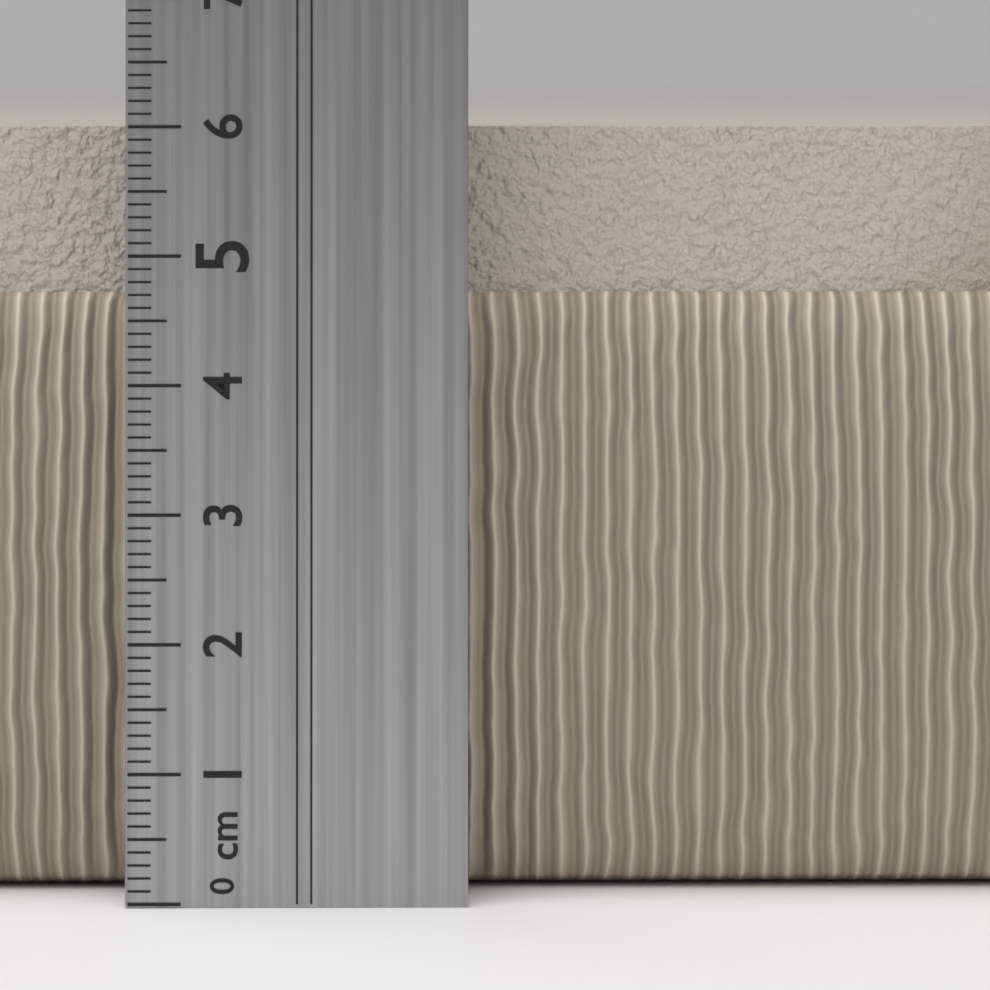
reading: 6.0 cm
